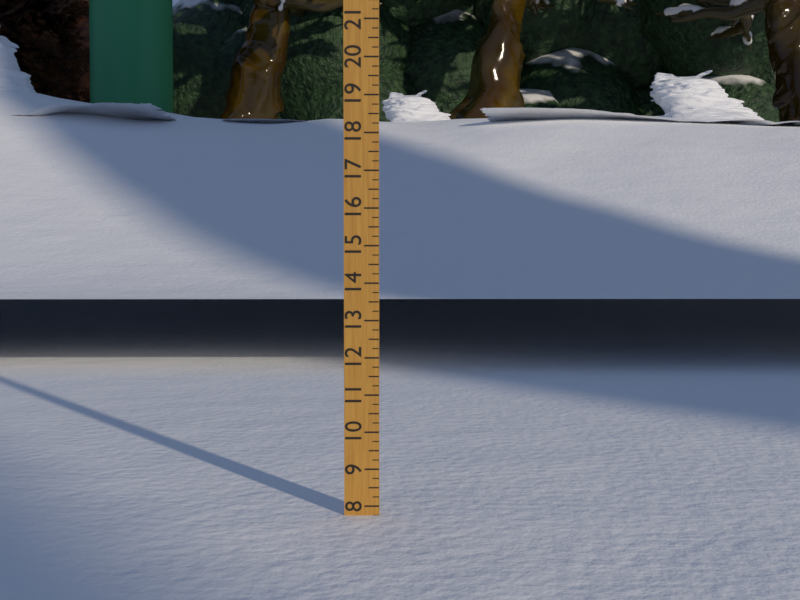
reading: 7.75 (no unit)
